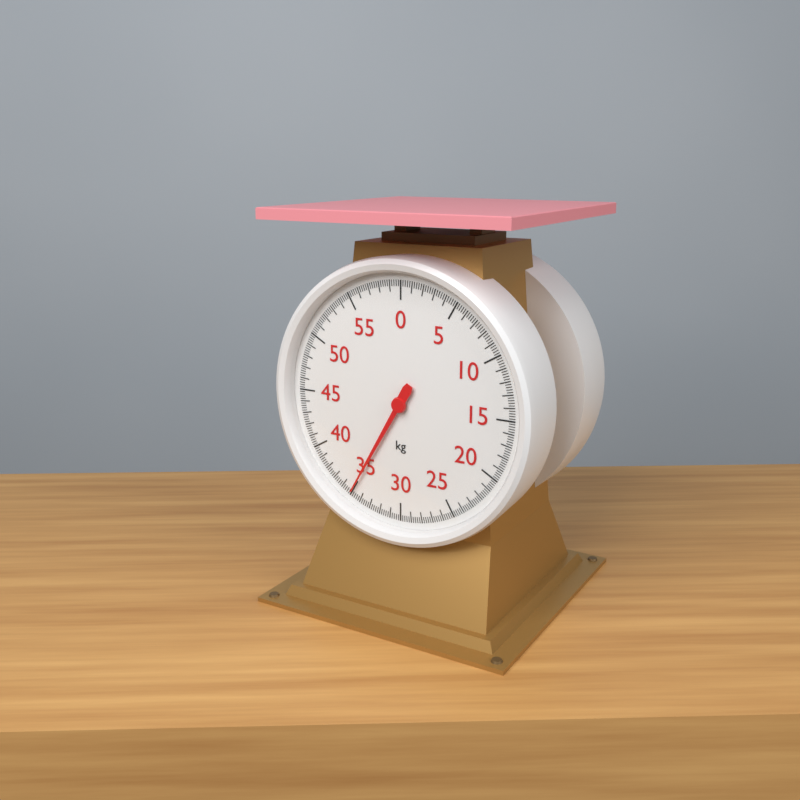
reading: 35.0 kg
